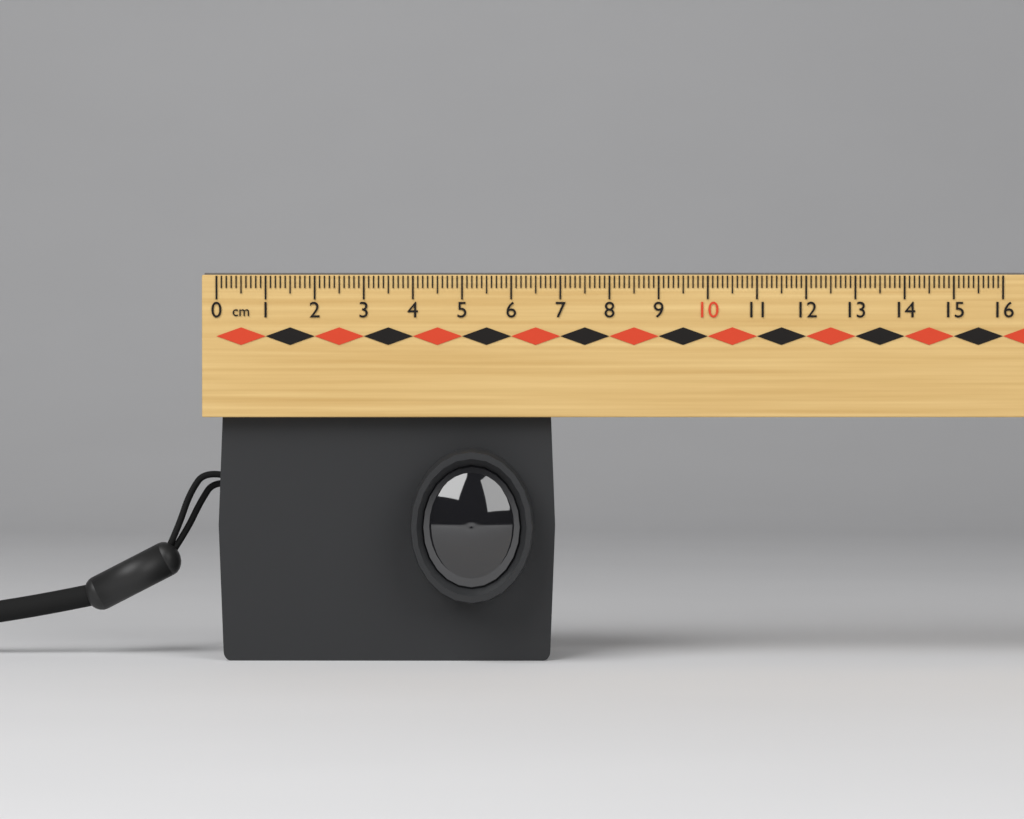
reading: 6.9 cm
